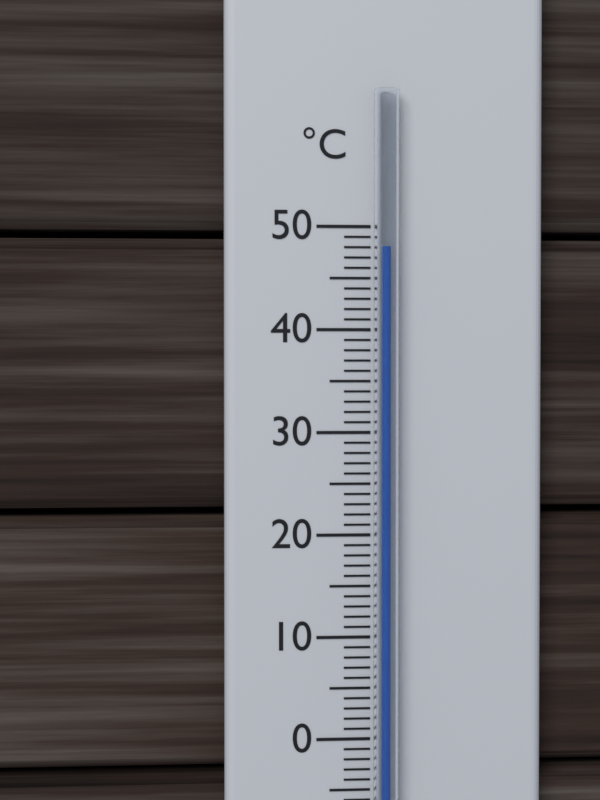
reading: 48 °C
